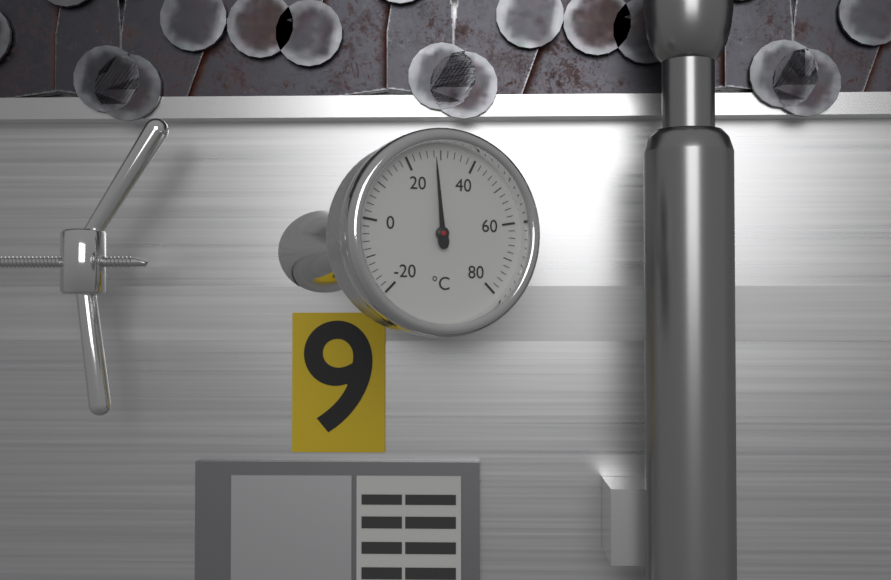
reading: 28 °C
